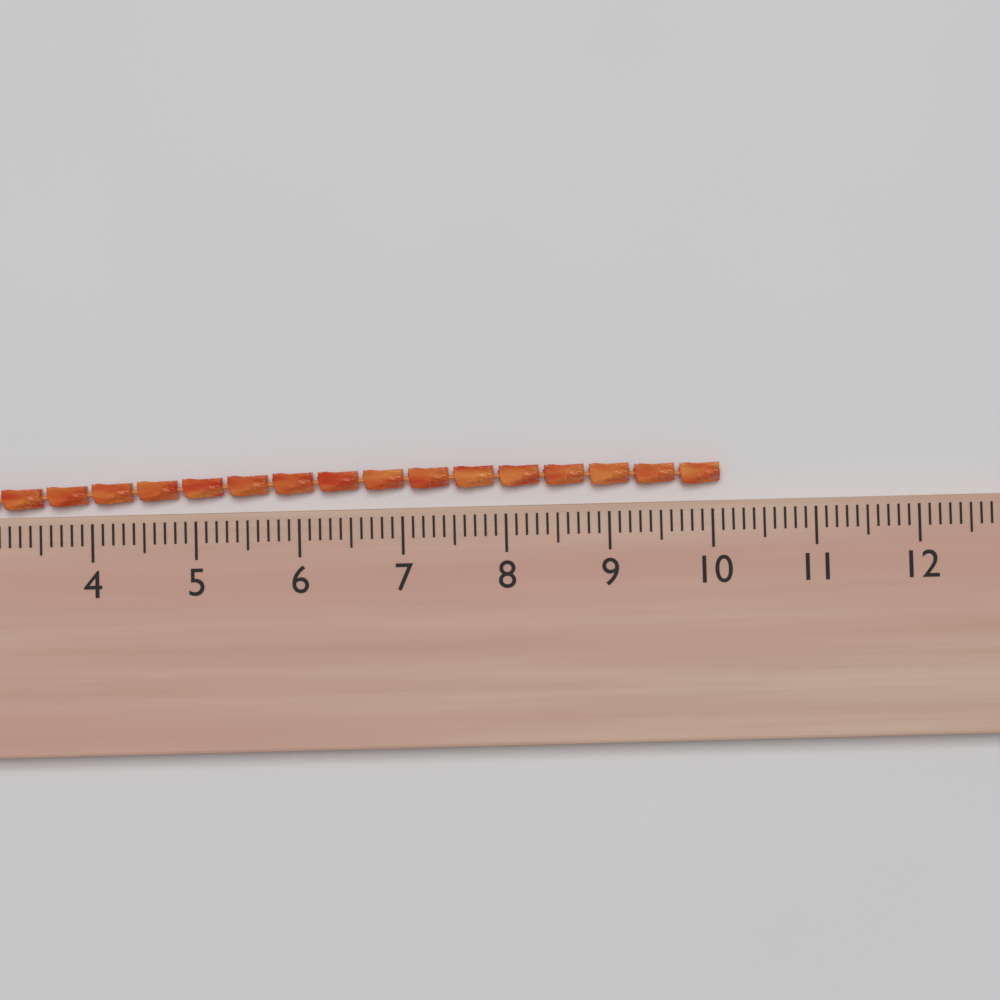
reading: 10.1 (no unit)
